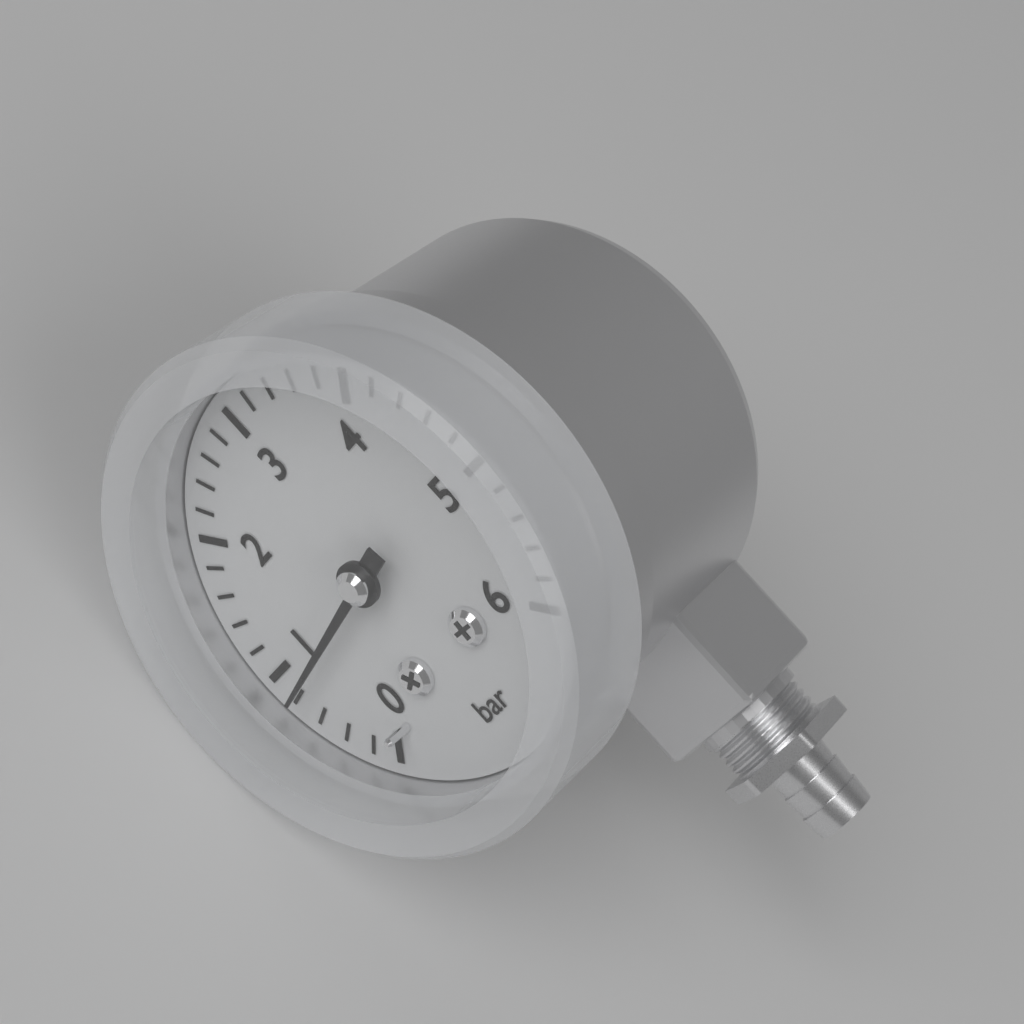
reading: 0.8 bar
